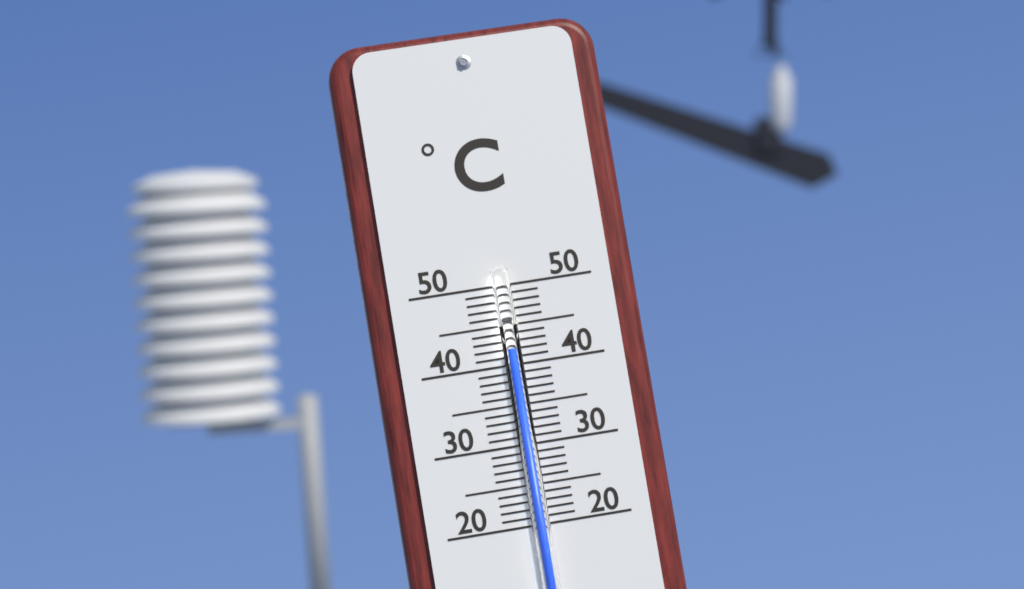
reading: 42 °C
